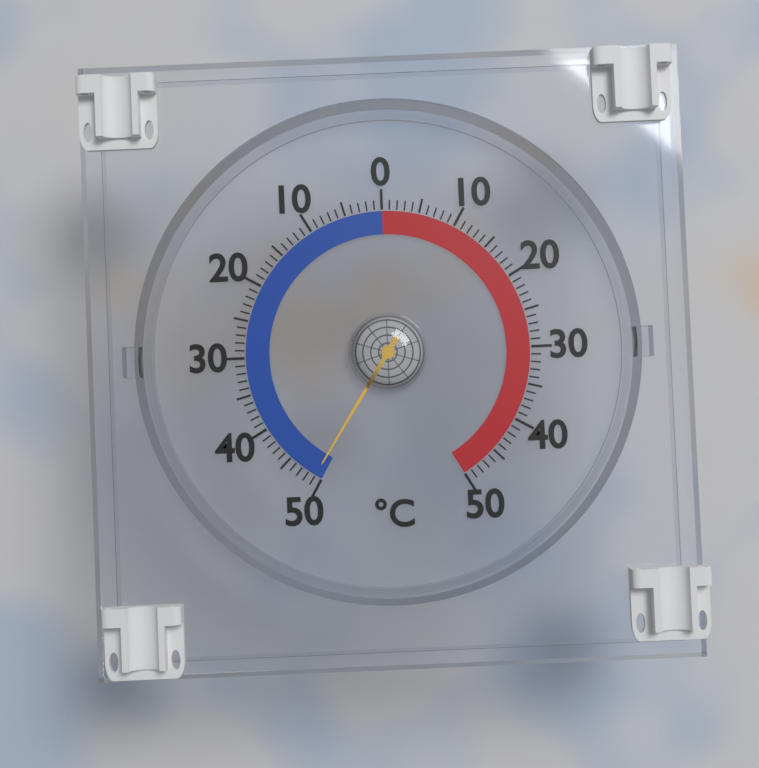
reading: -49 °C
